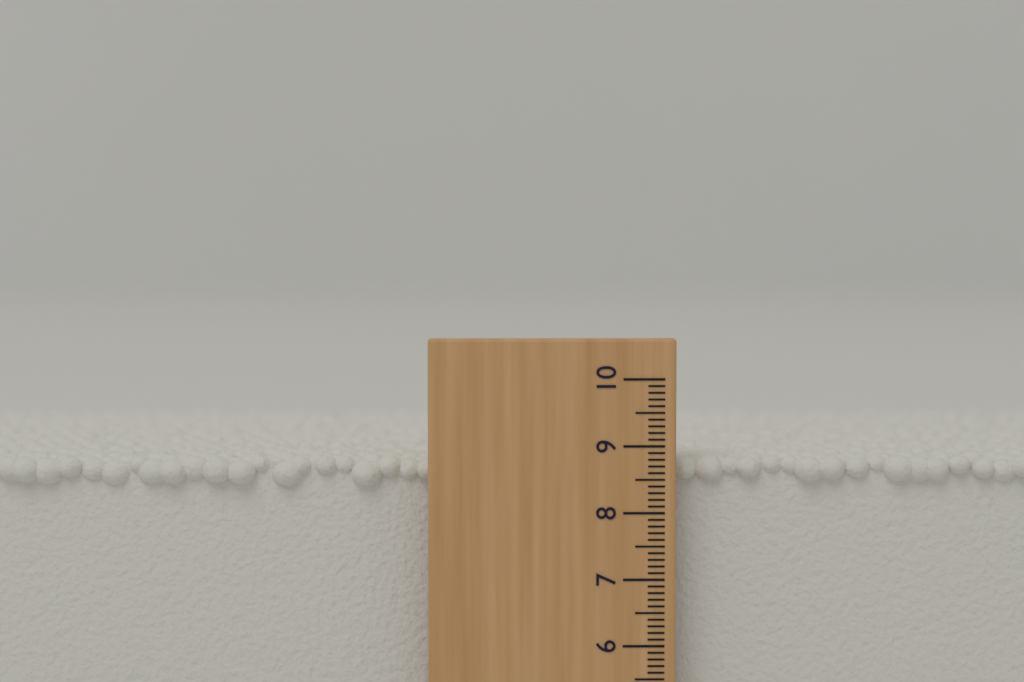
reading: 8.8 (no unit)
